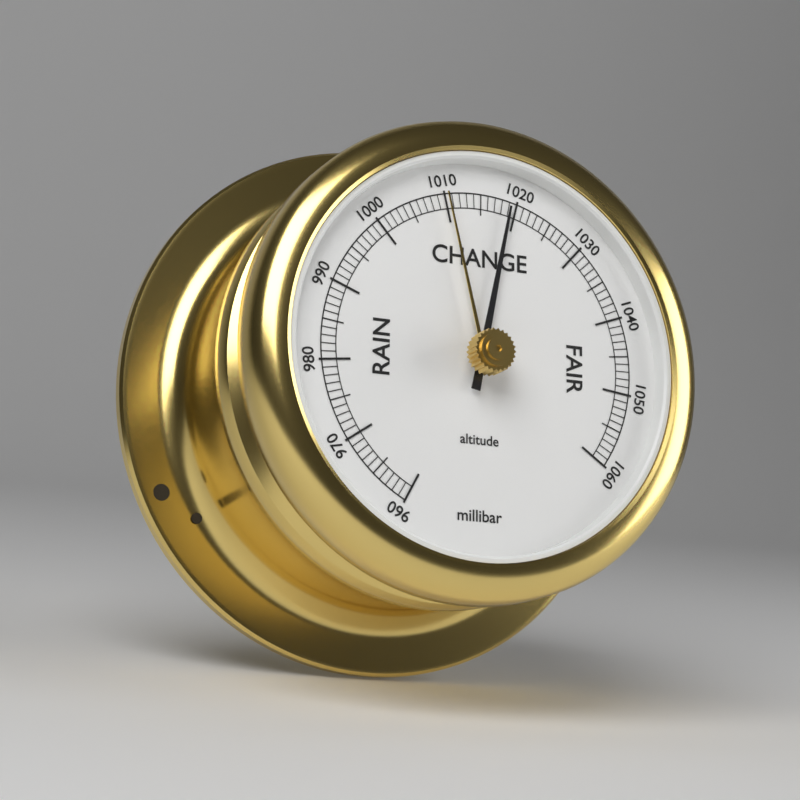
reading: 1019 millibar
